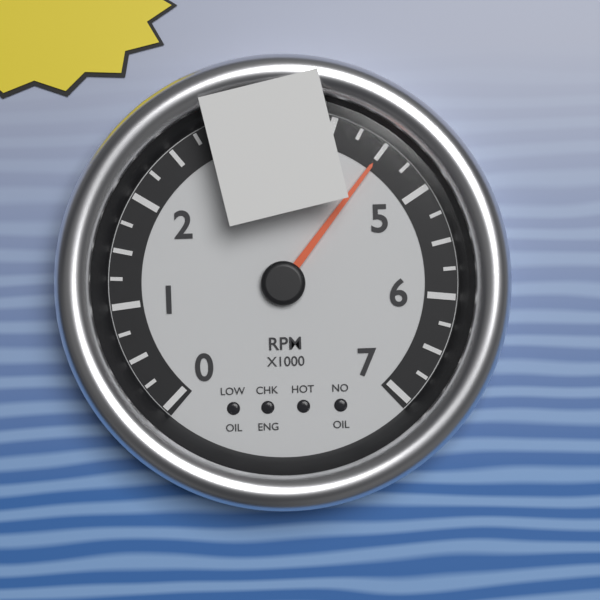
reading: 4500 RPM
